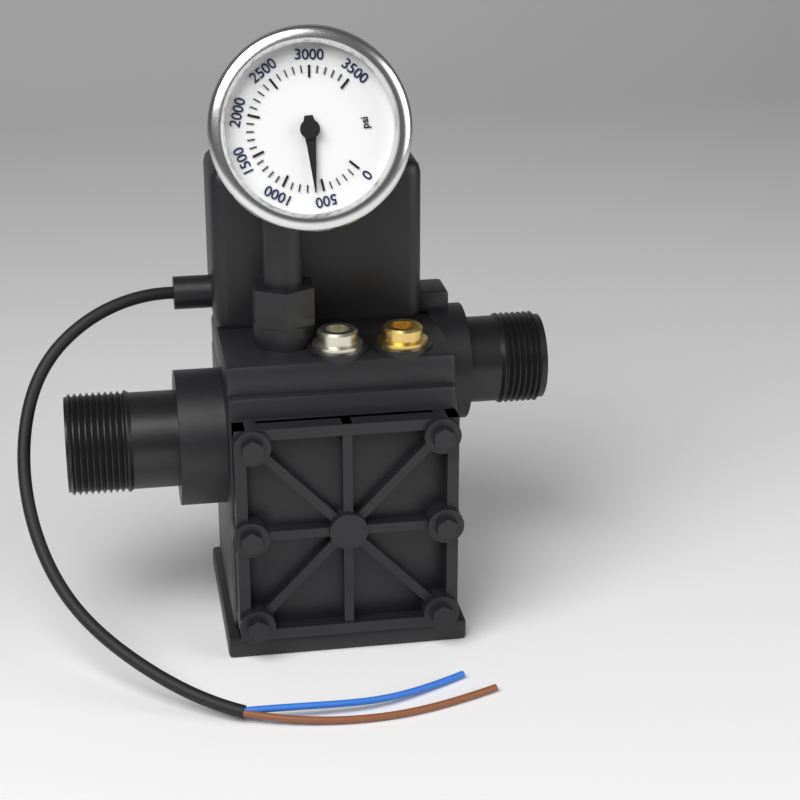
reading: 600 psi
